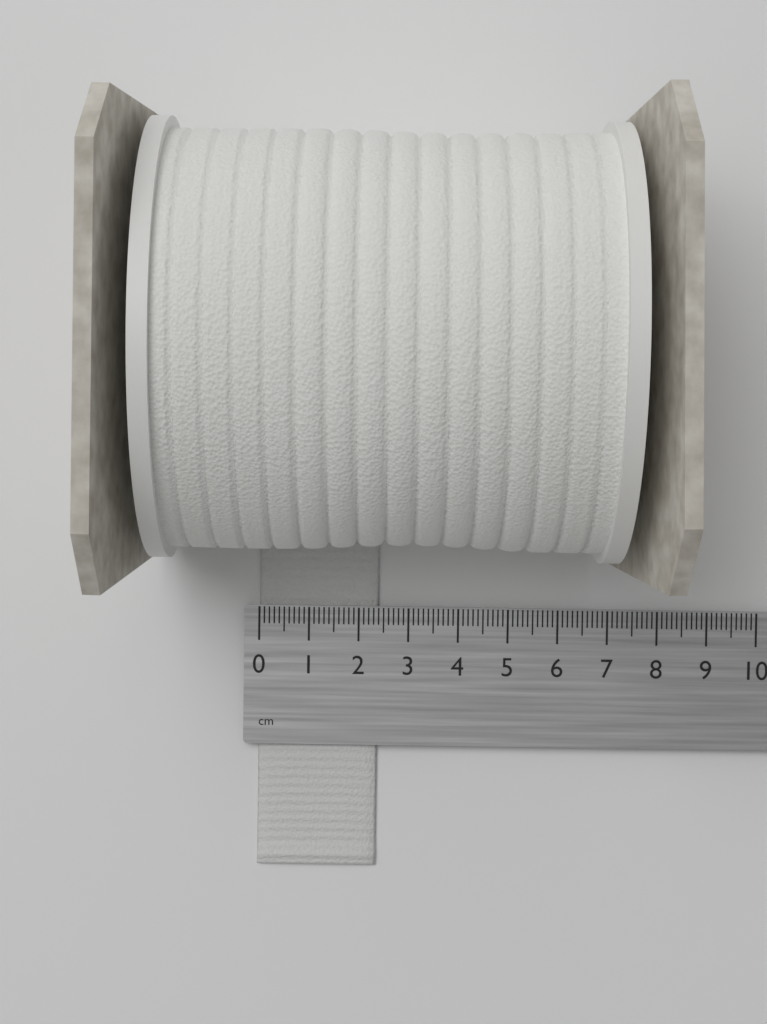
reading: 2.4 cm
